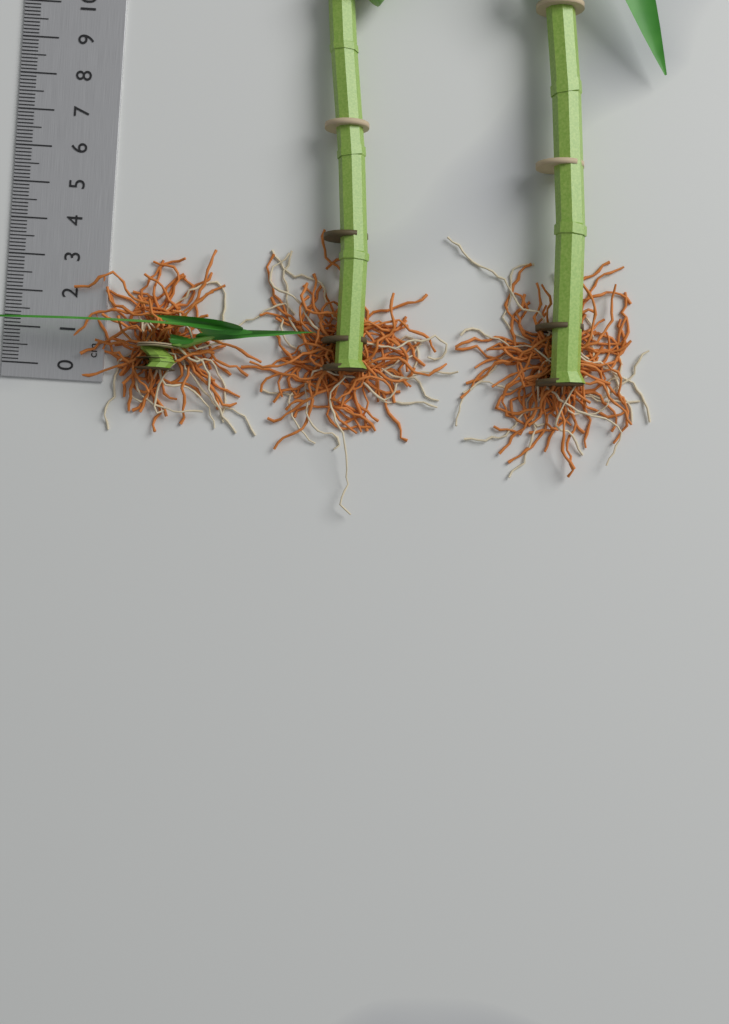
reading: 1.5 cm
